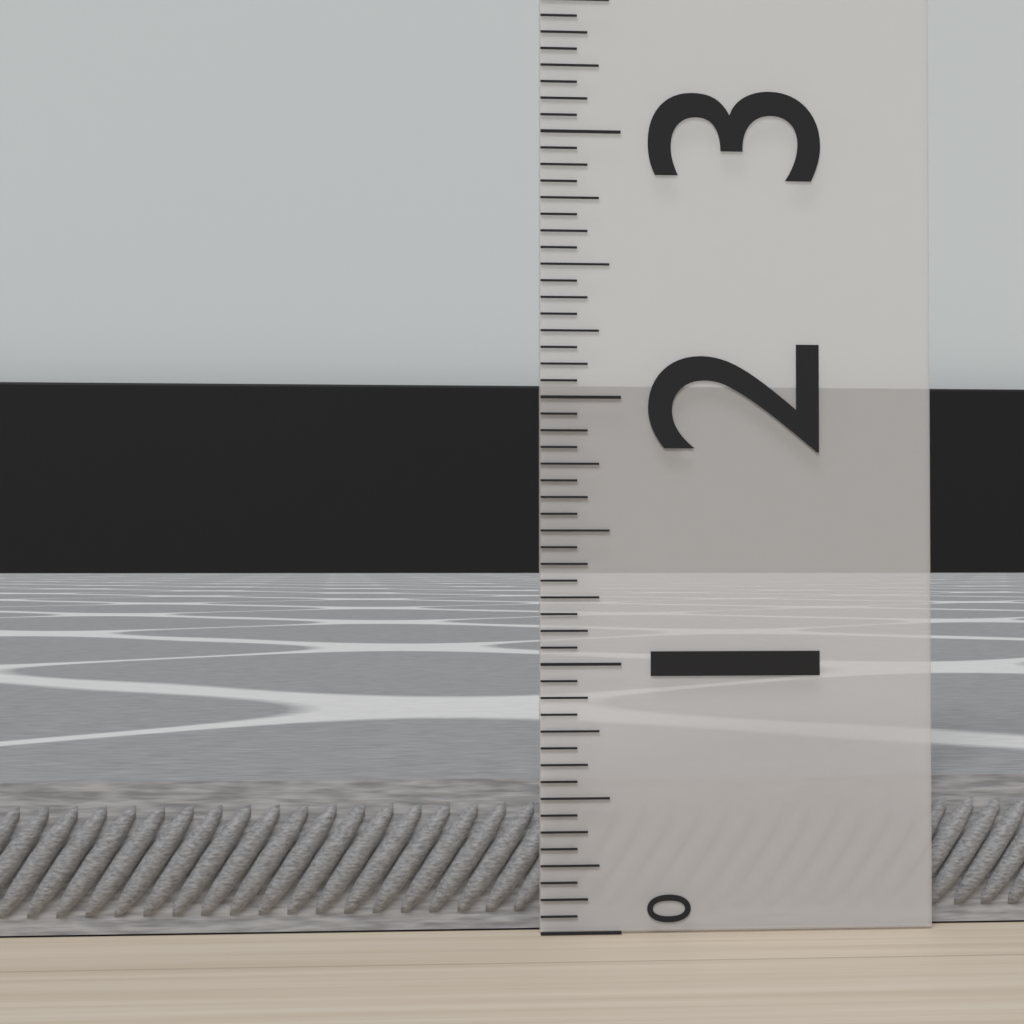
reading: 0.5625 (no unit)
